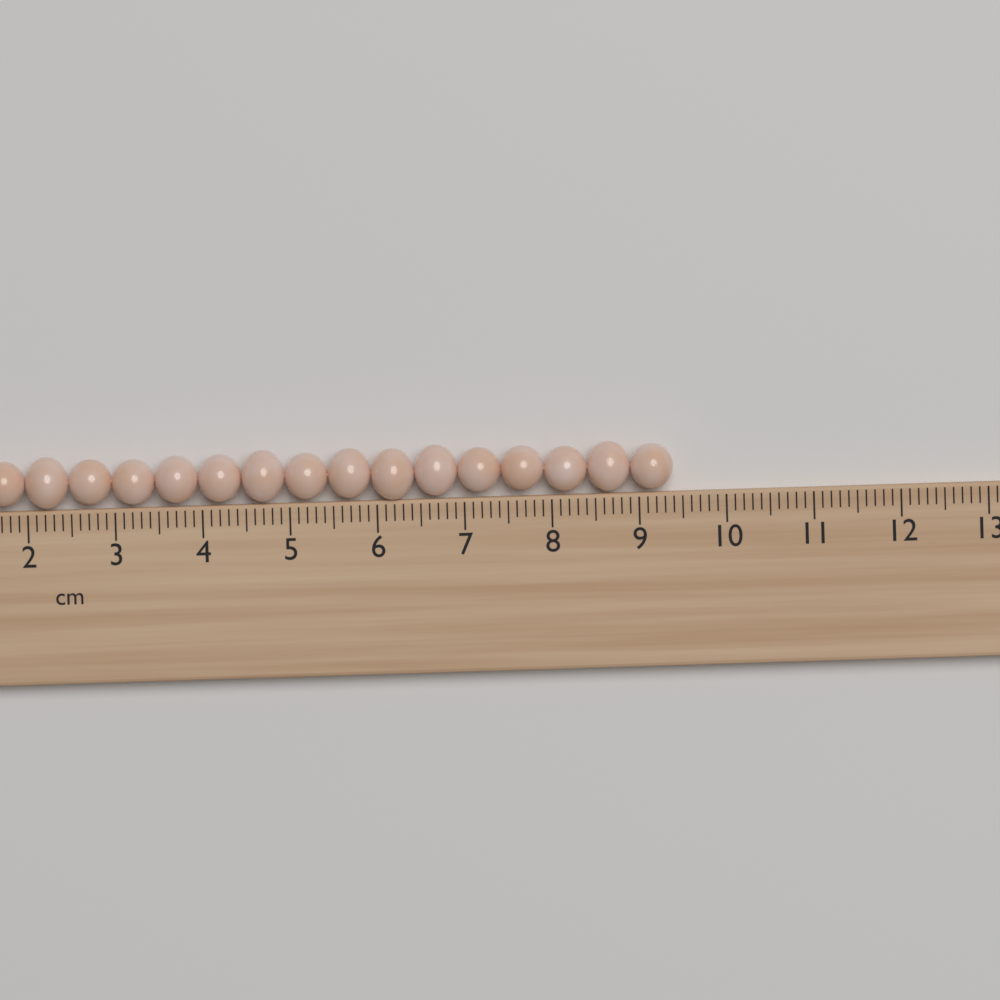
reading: 9.4 cm
